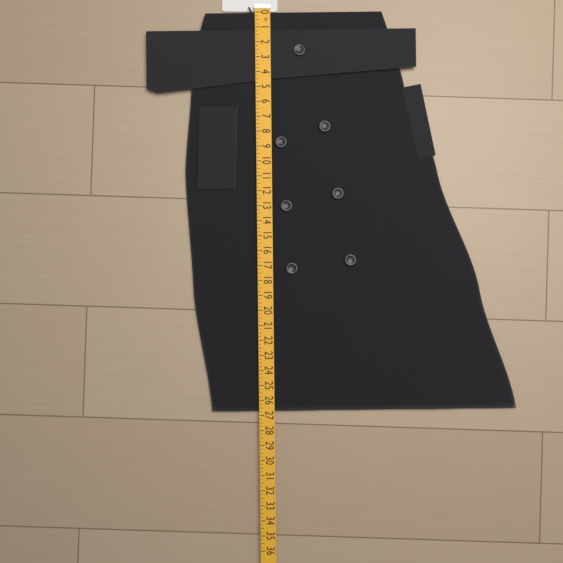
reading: 26.75 in
